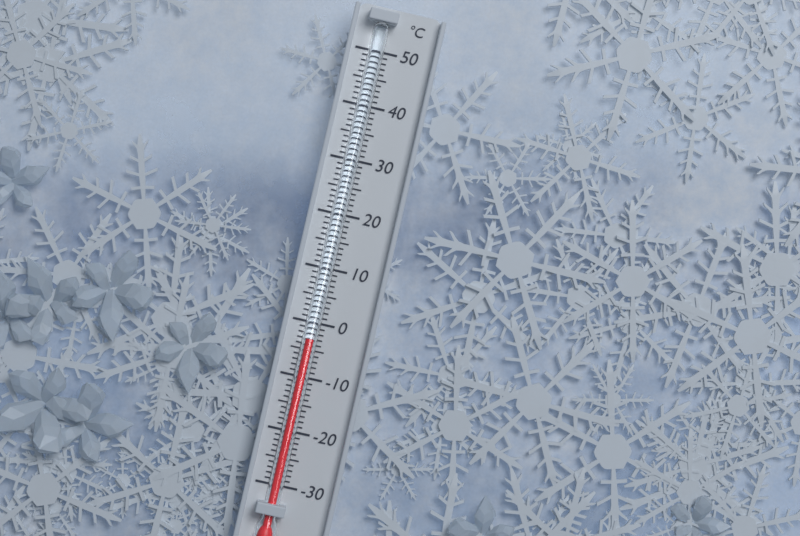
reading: -3 °C
